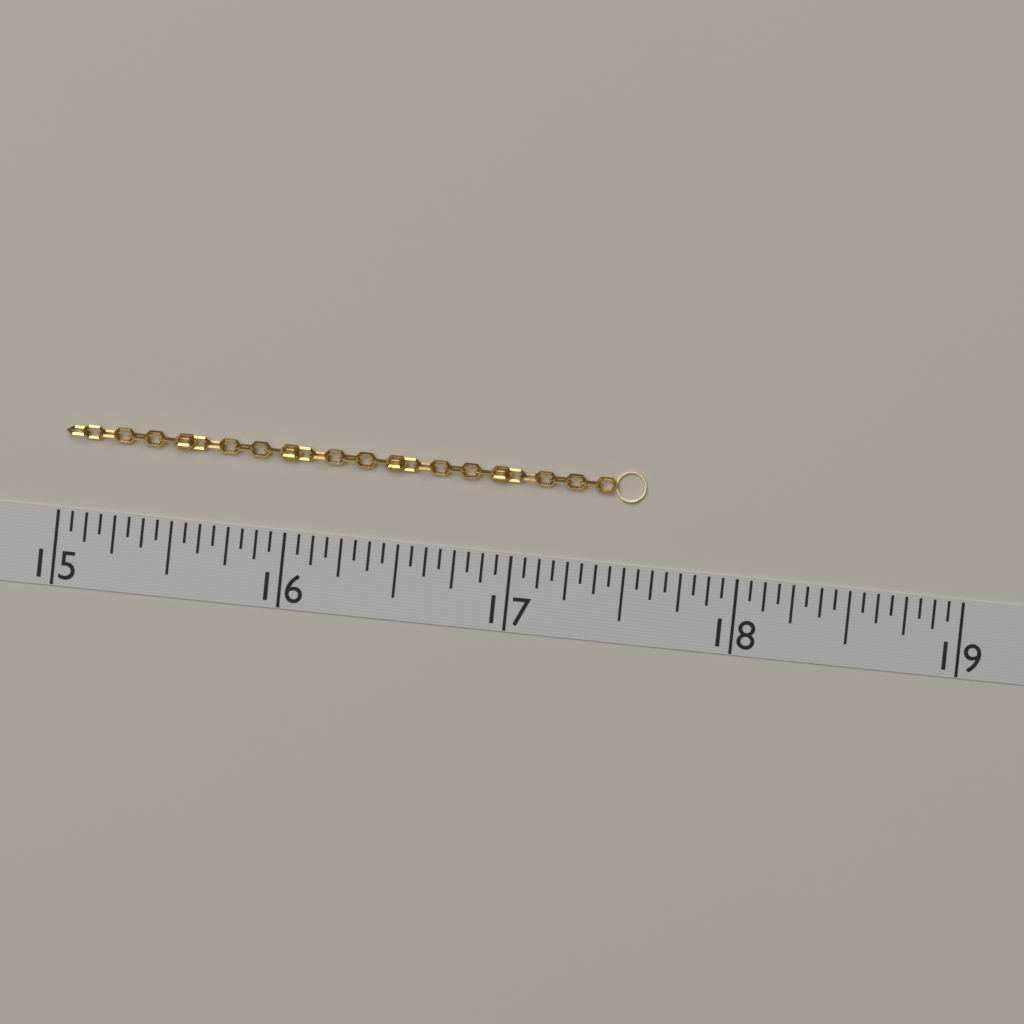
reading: 17.5625 (no unit)
